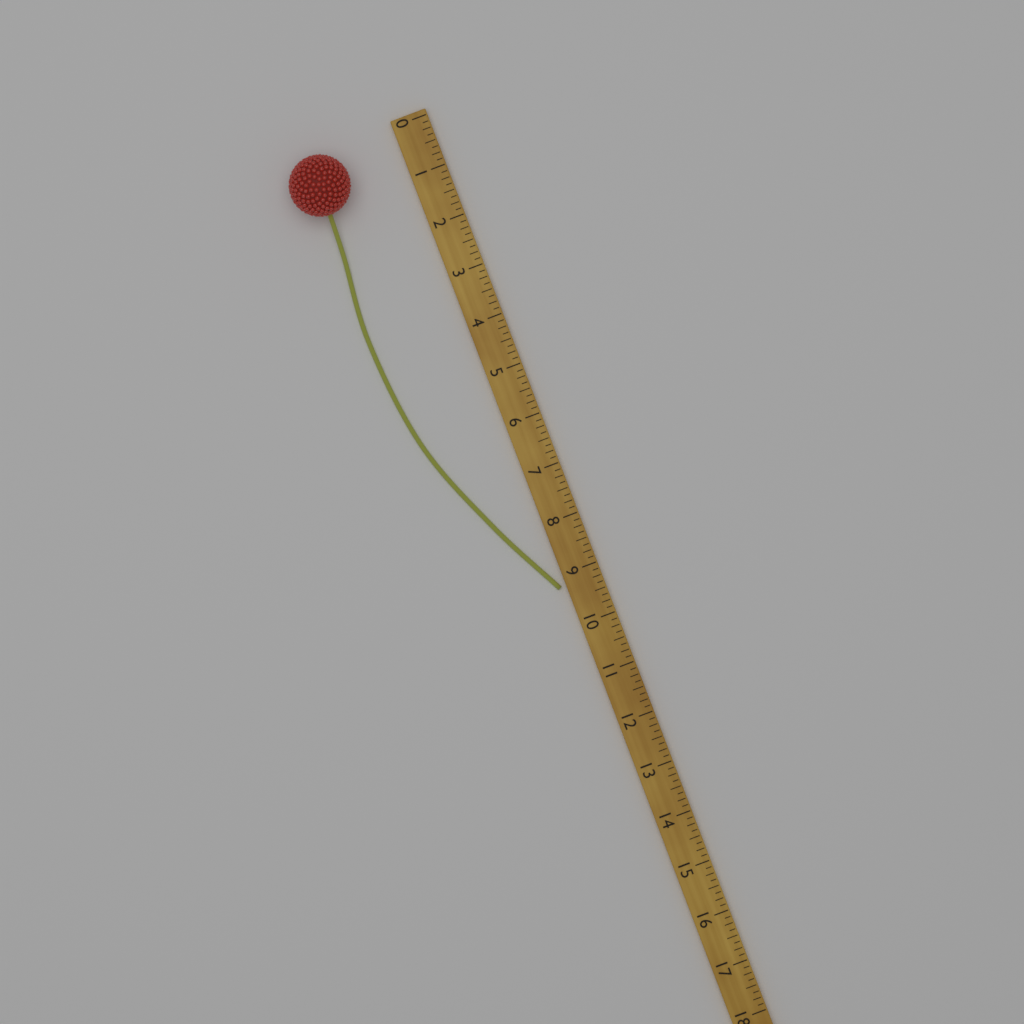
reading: 9.250 (no unit)
